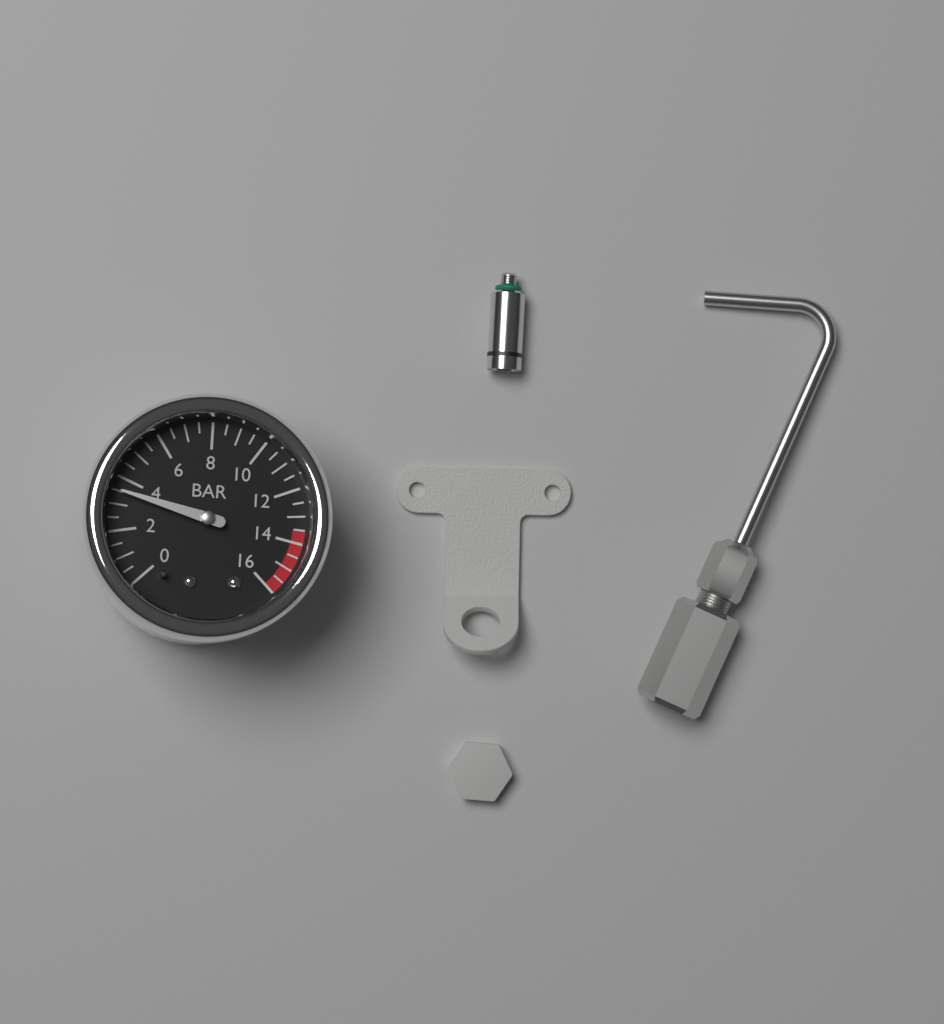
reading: 3.5 bar
